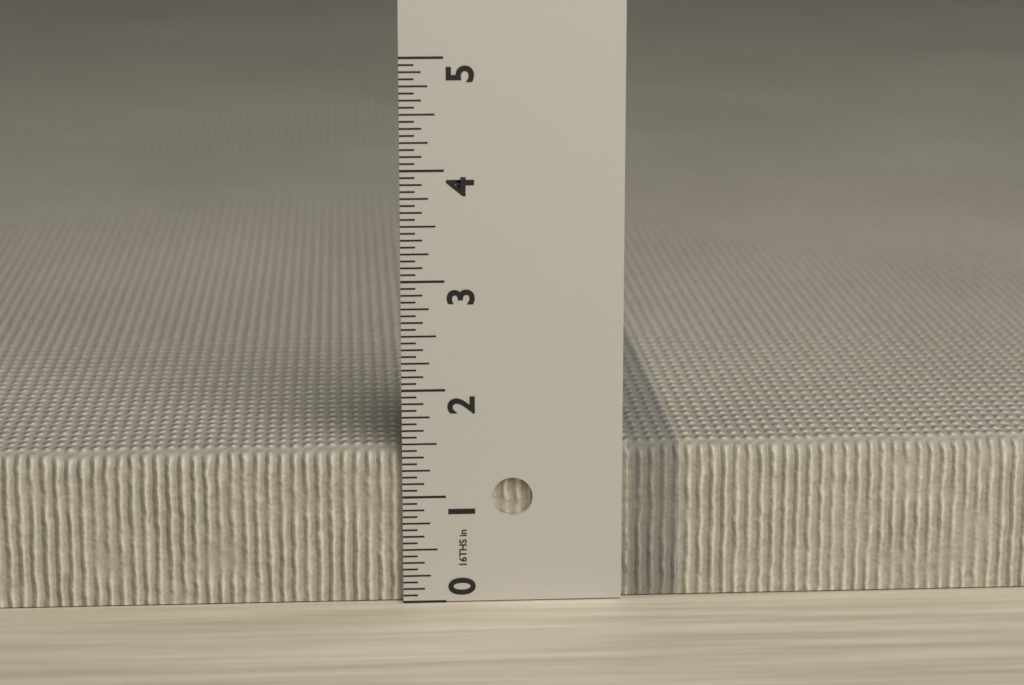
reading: 1.4375 in
